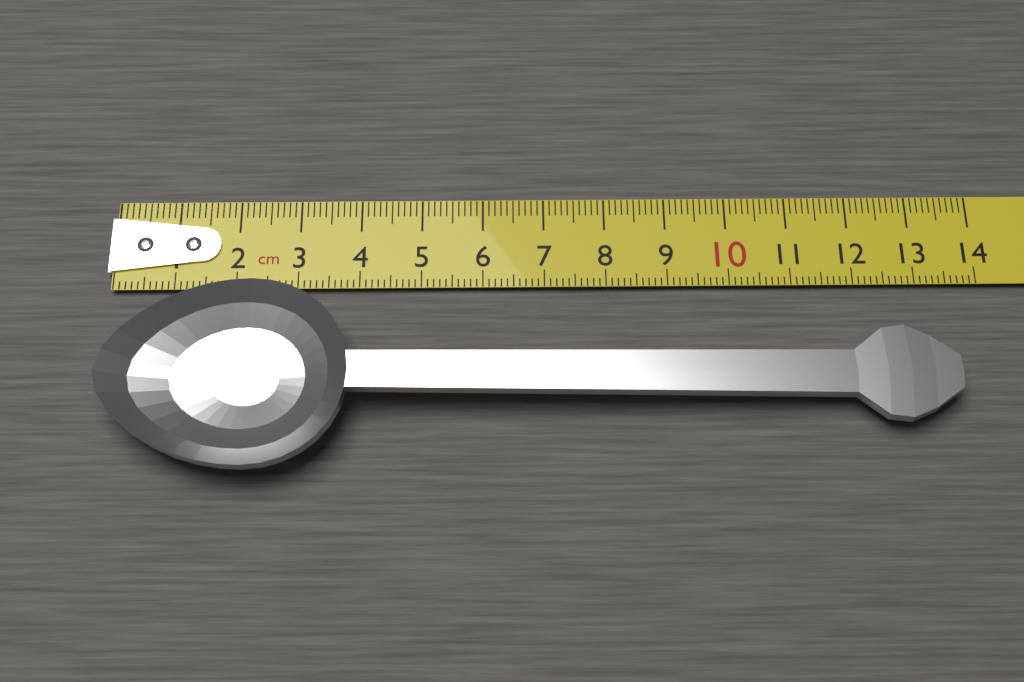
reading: 13.5 cm
